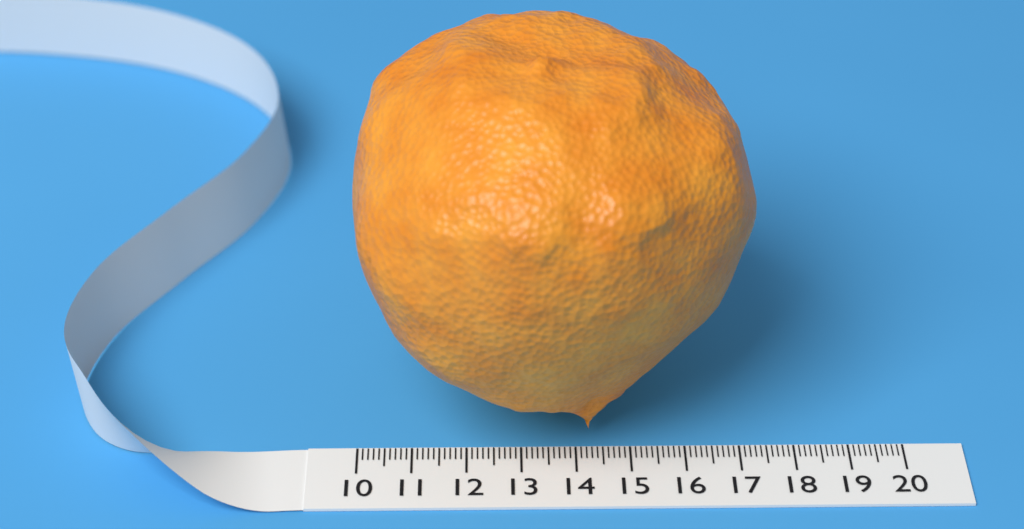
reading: 17.2 (no unit)
